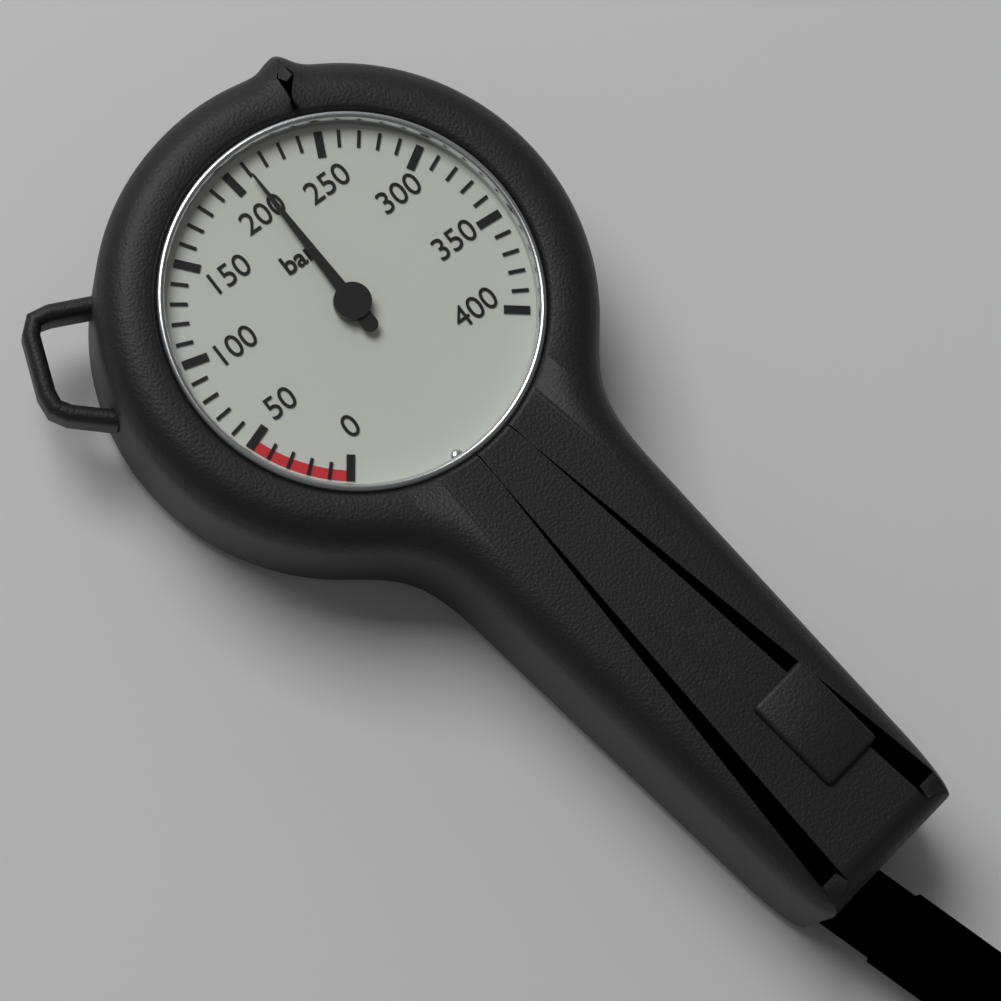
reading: 210 bar
